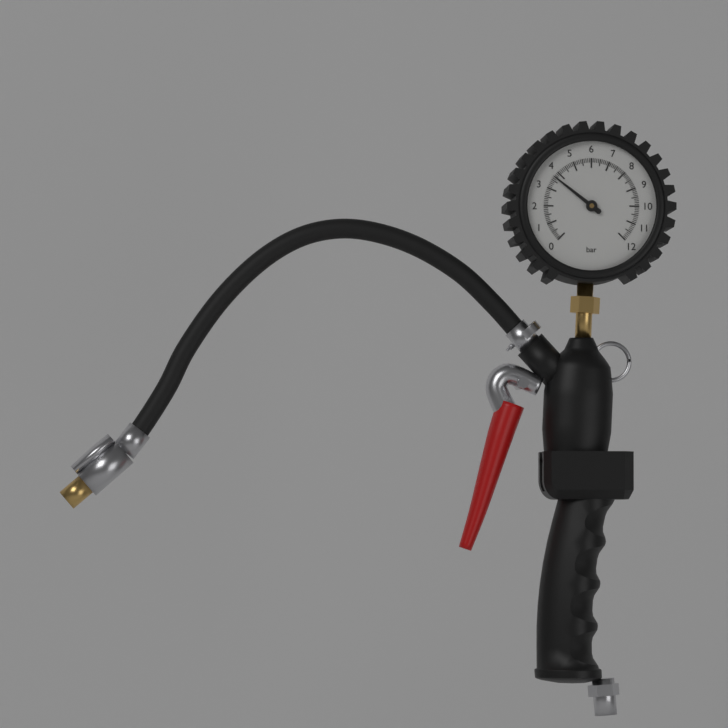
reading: 3.7 bar
